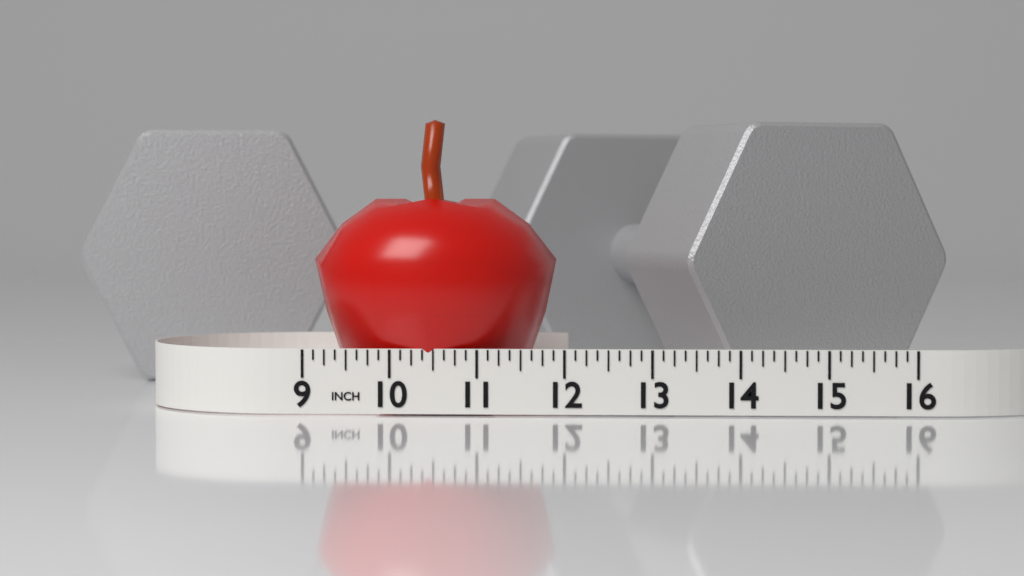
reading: 11.875 in
